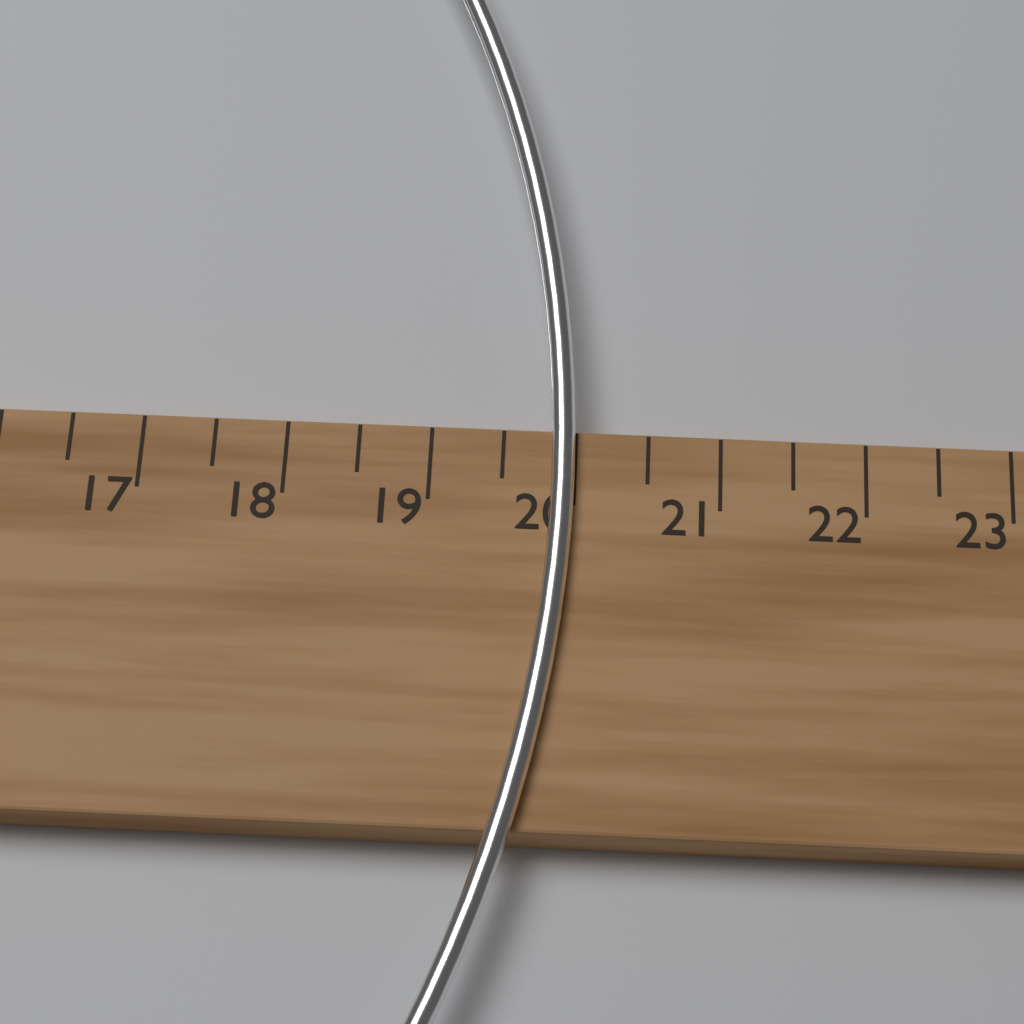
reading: 20.0 cm
